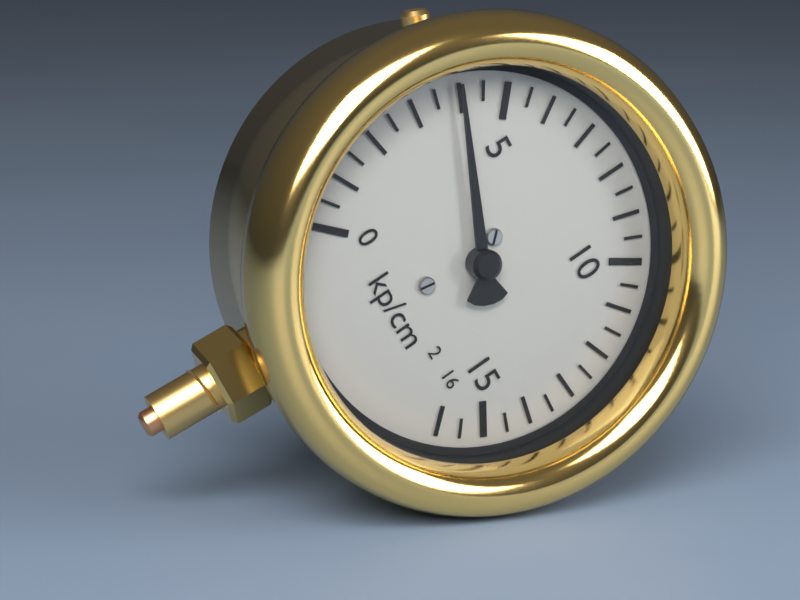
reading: 4.0 kp/cm²
